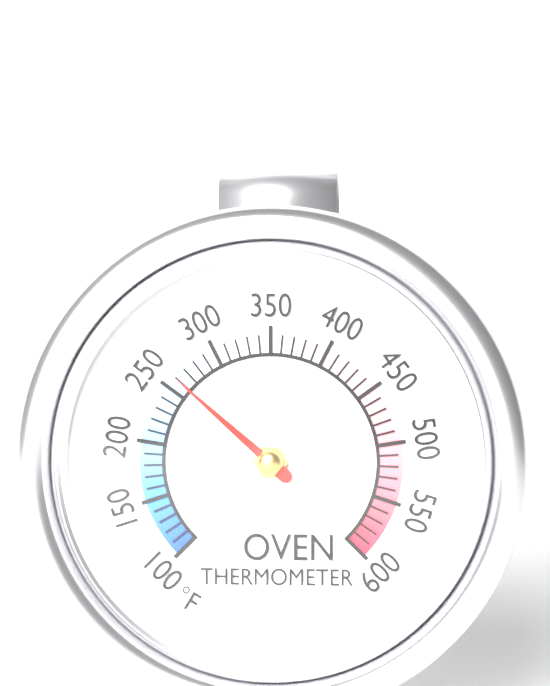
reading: 260 °F
